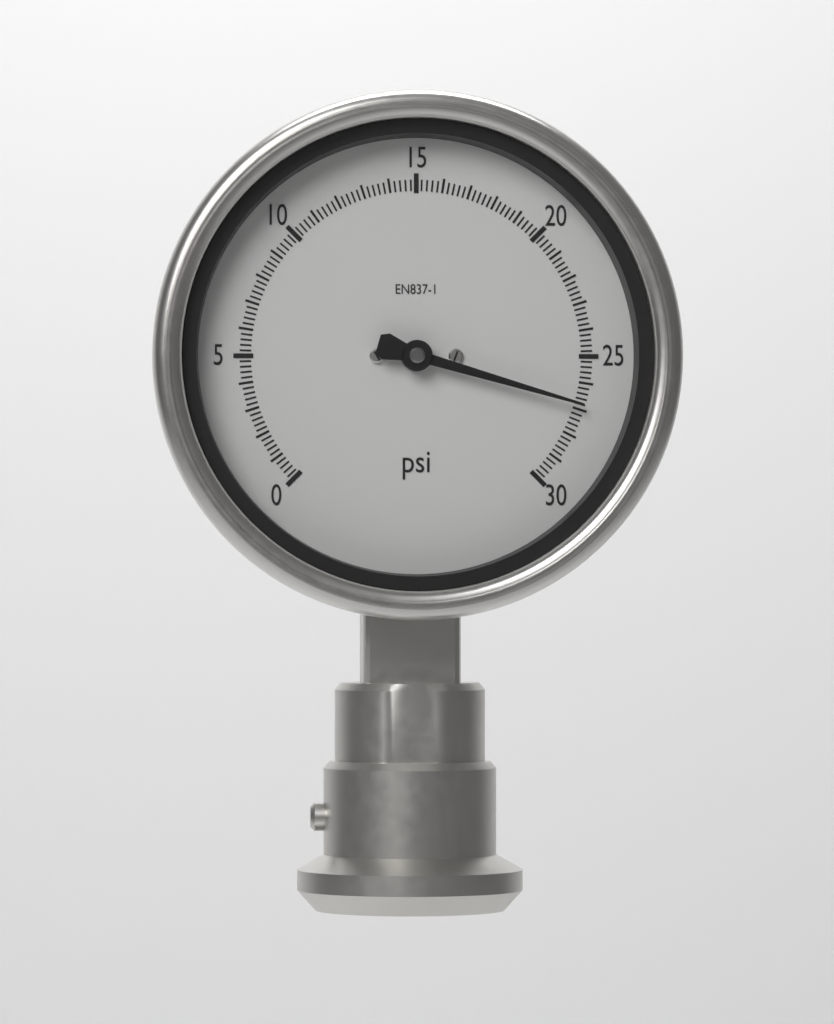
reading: 26.8 psi
